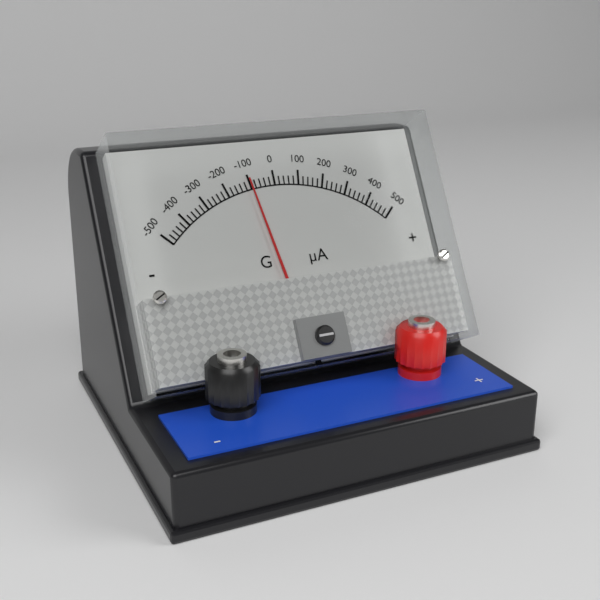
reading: -100 µA
